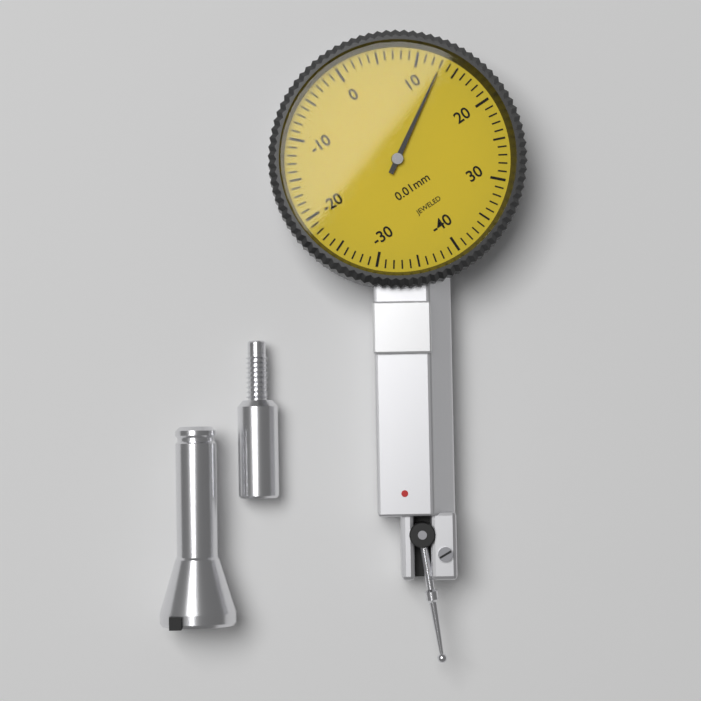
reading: 13 0.01mm
